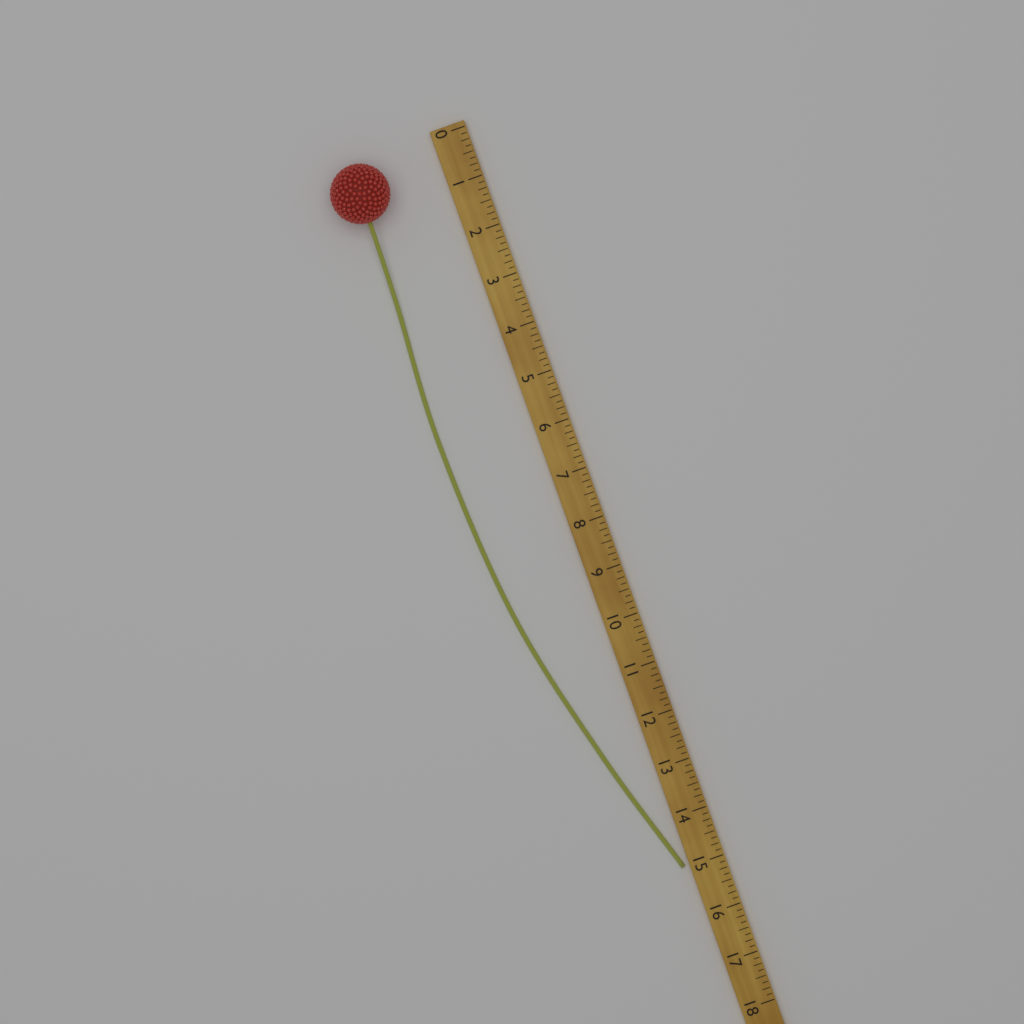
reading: 15.000 (no unit)
